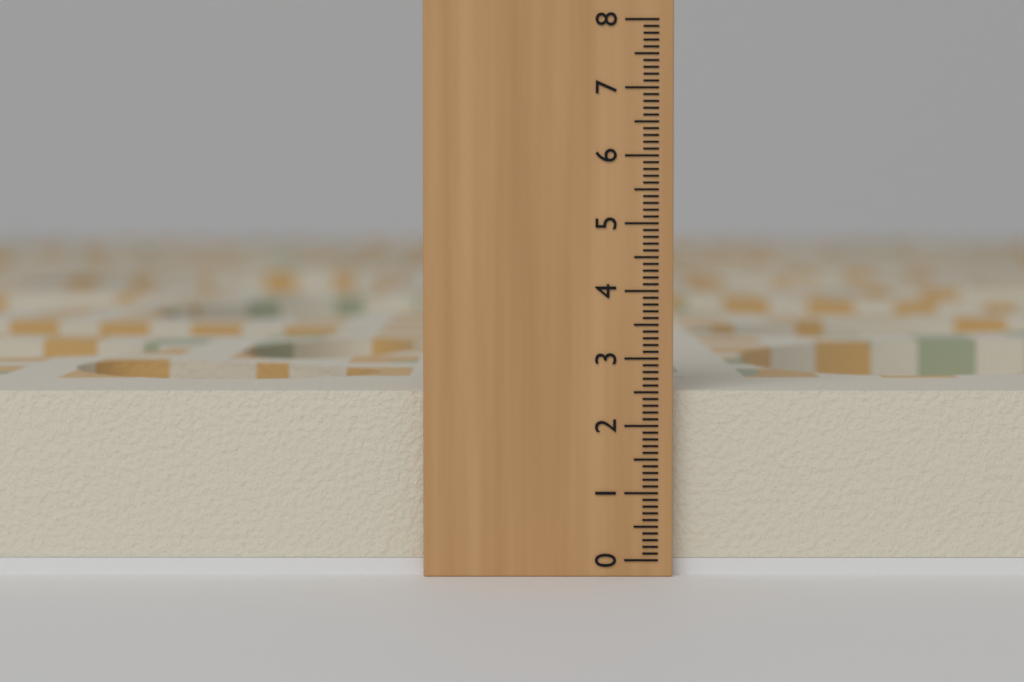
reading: 2.5 (no unit)
